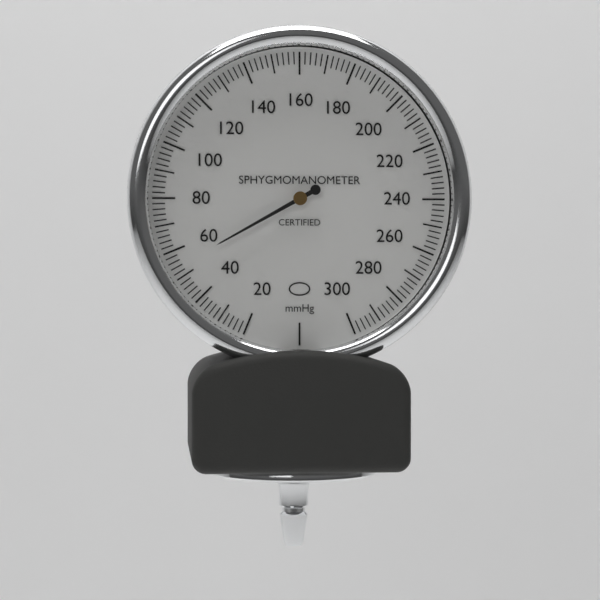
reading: 54 mmHg
